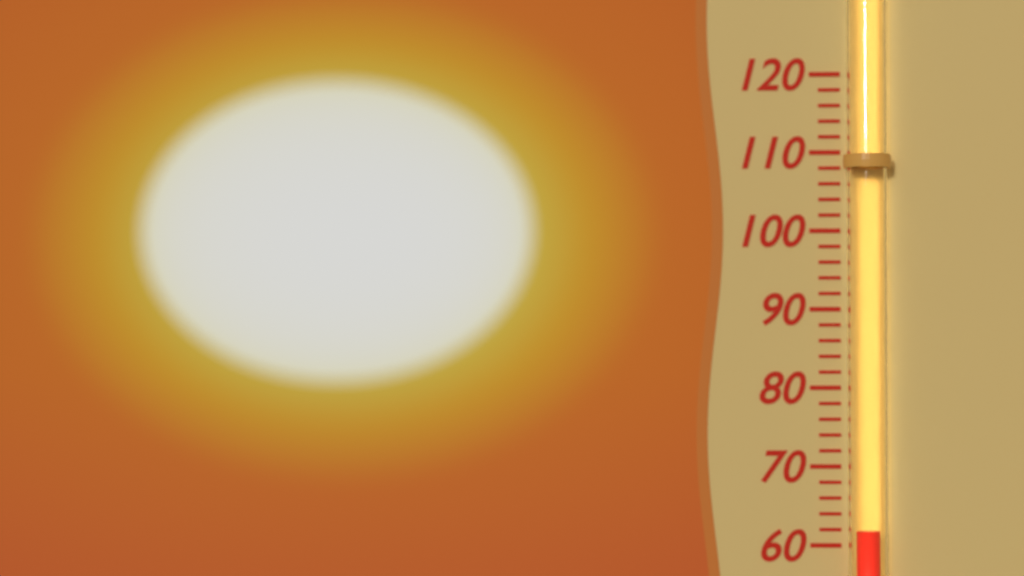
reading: 62 (no unit)
